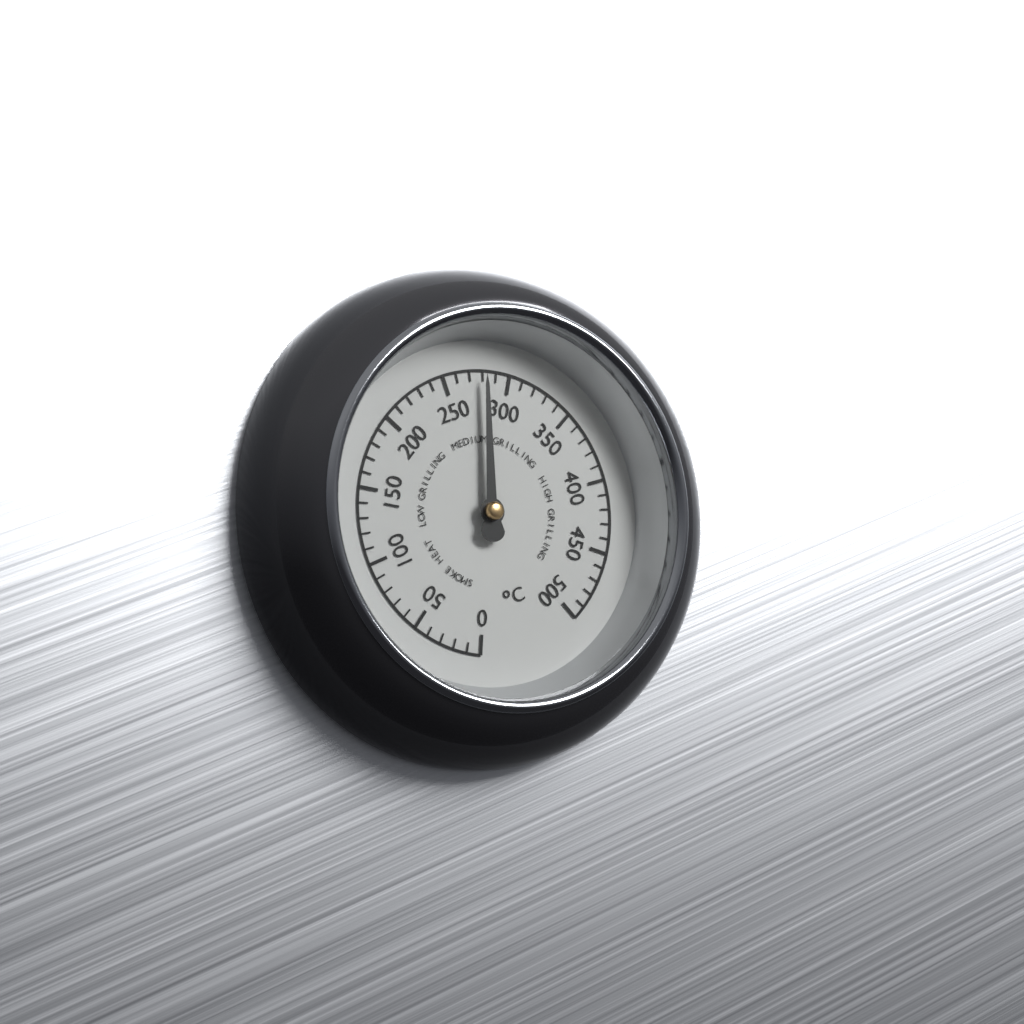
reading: 280 °C
